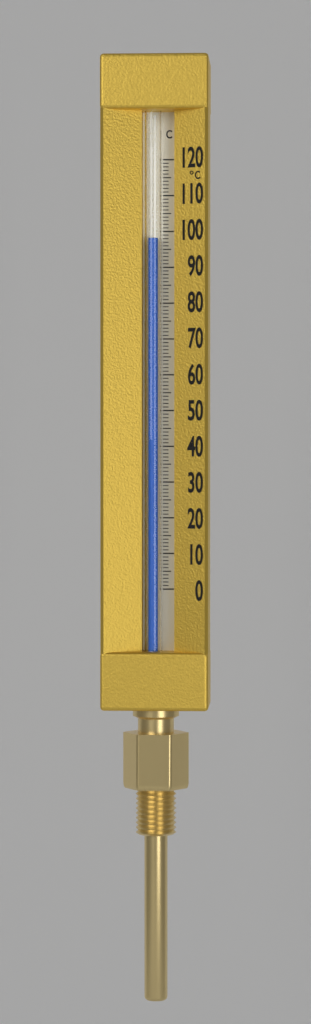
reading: 98 °C
